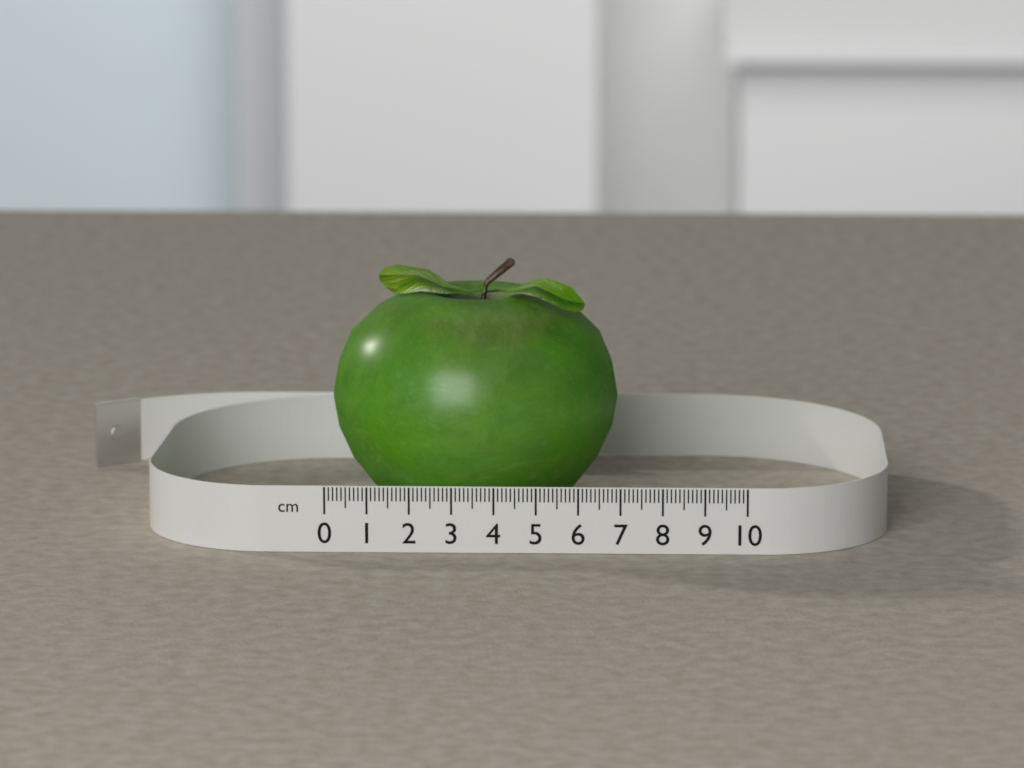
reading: 6.9 cm
